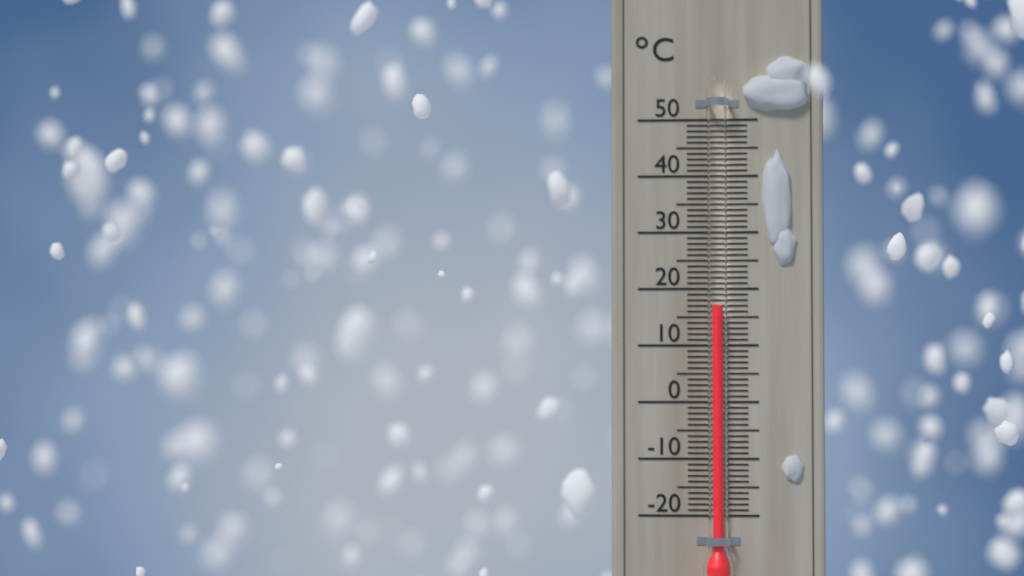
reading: 17 °C
